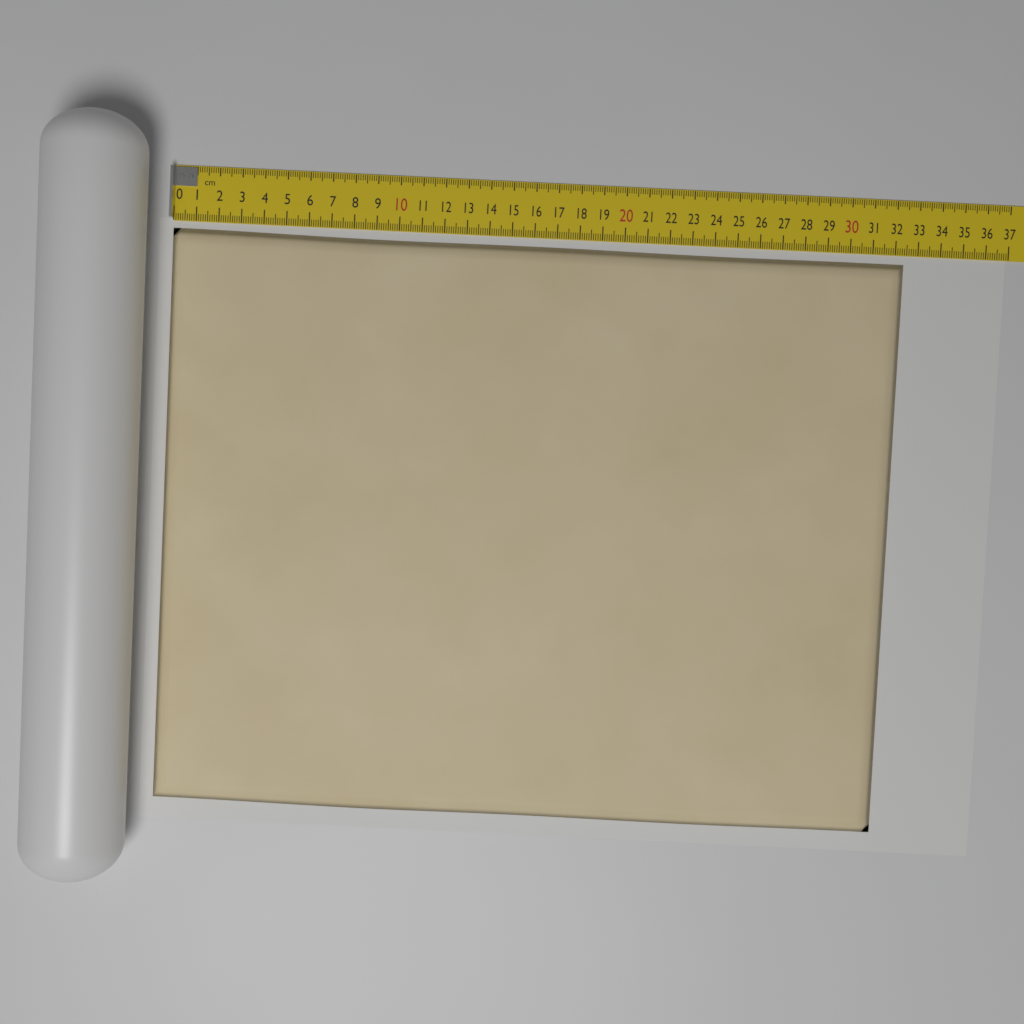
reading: 32.4 cm
